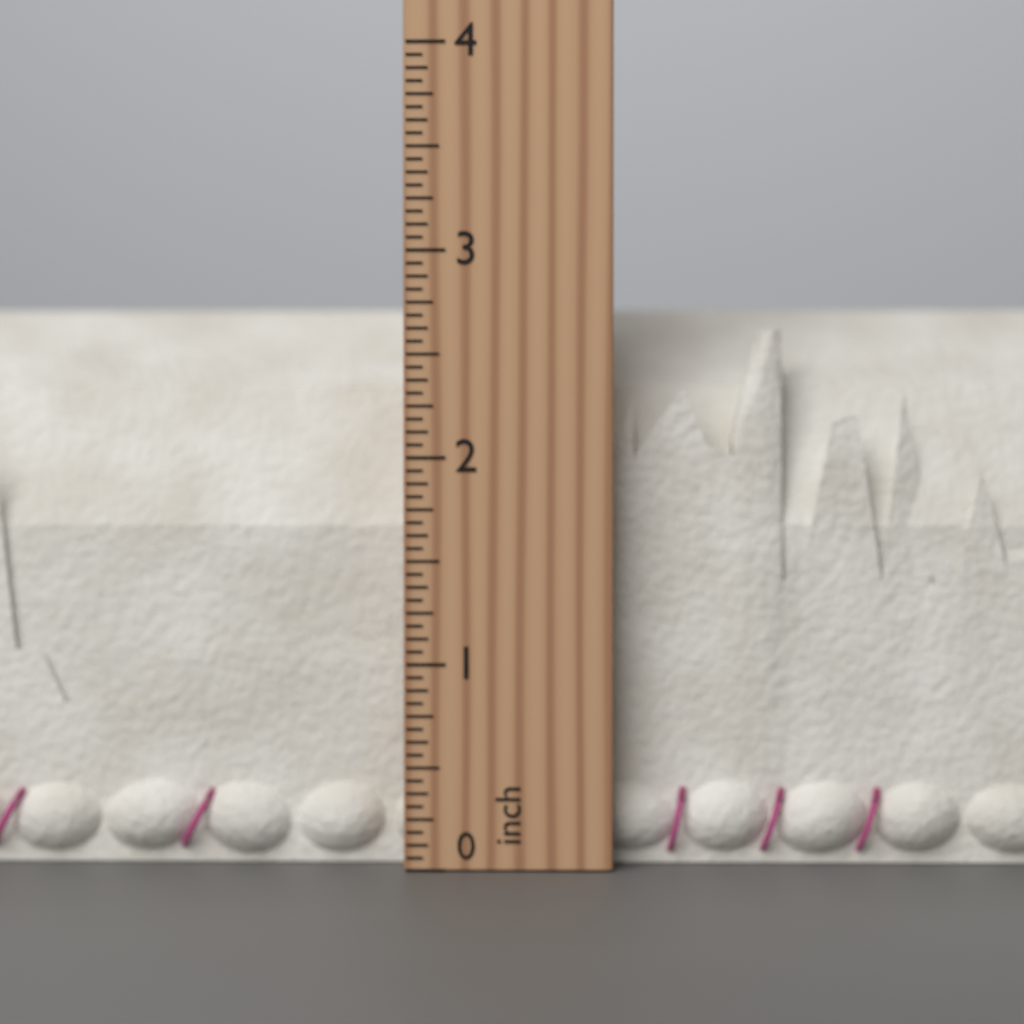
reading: 2.8125 inch
